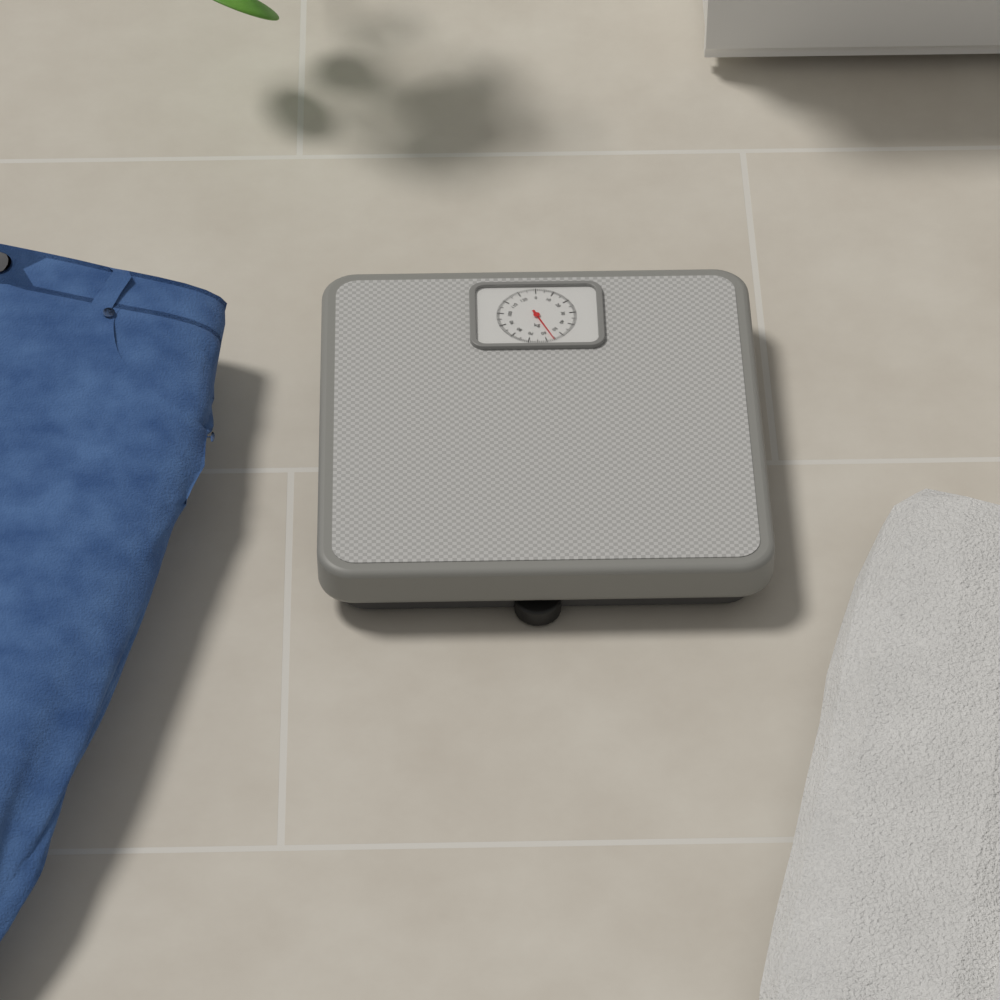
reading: 56 kg
